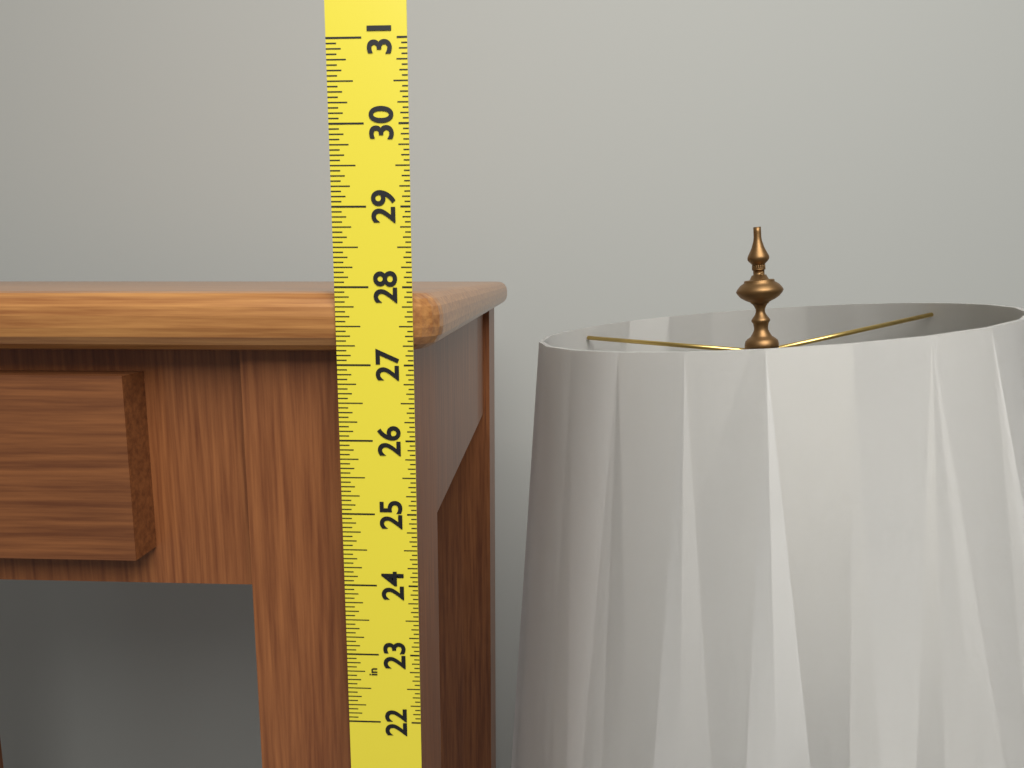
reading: 27.9375 in
